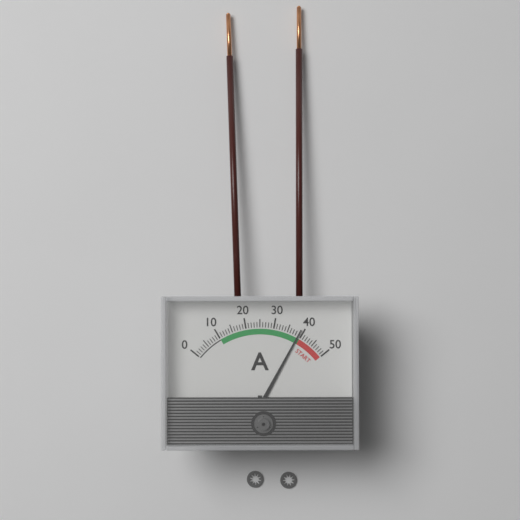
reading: 39 A
